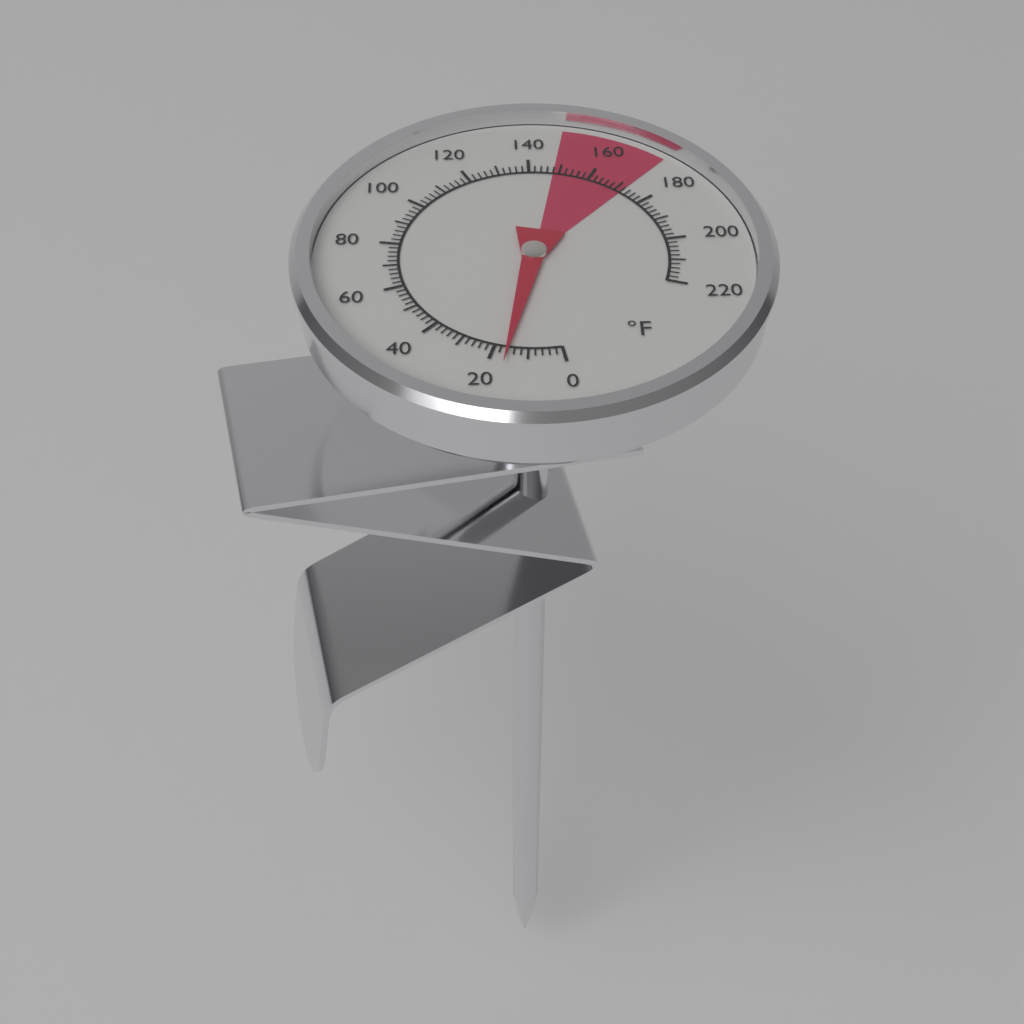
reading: 16 °F
